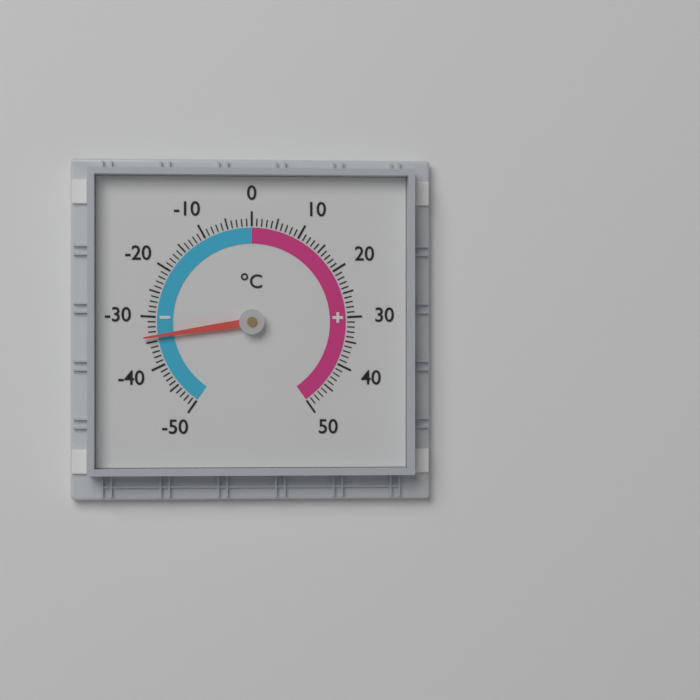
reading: -34 °C
